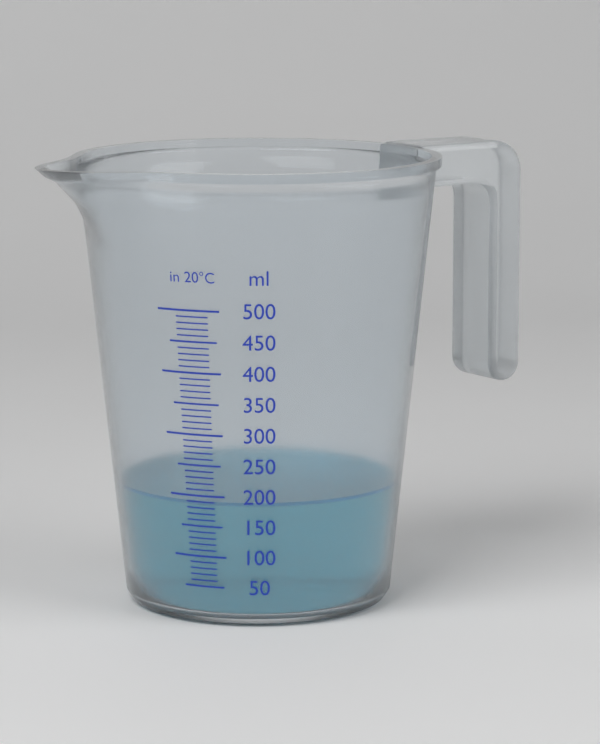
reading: 190 ml
